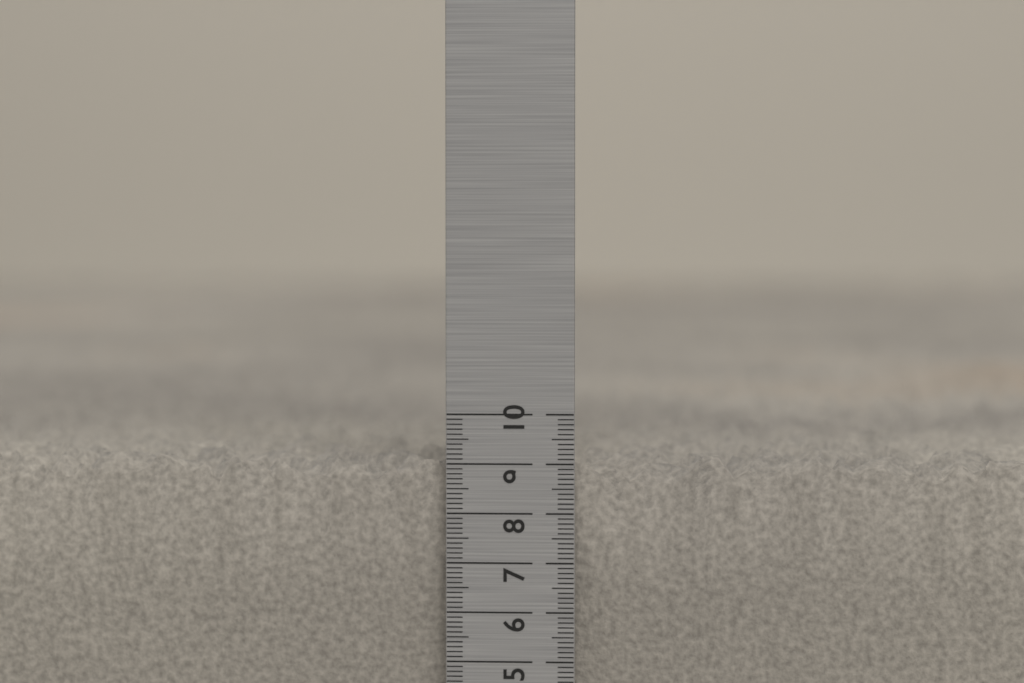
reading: 9.3 cm
